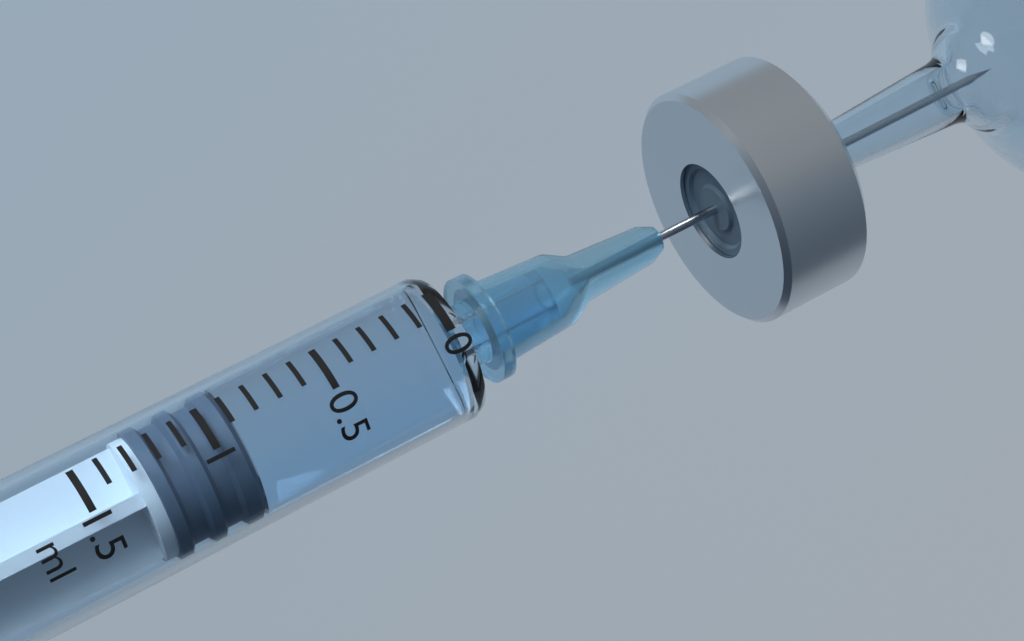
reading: 0.9 ml
